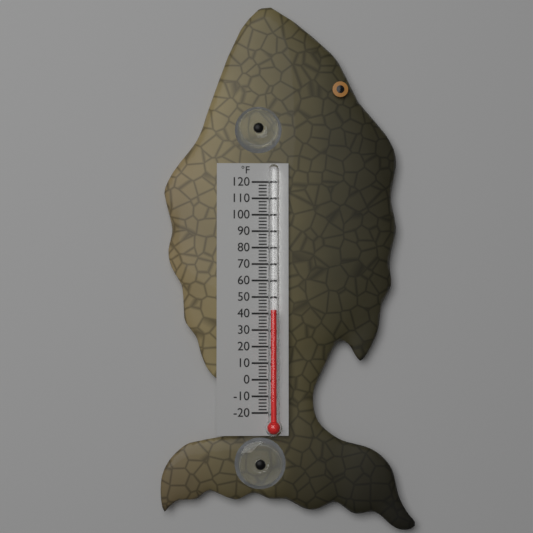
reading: 42 °F
